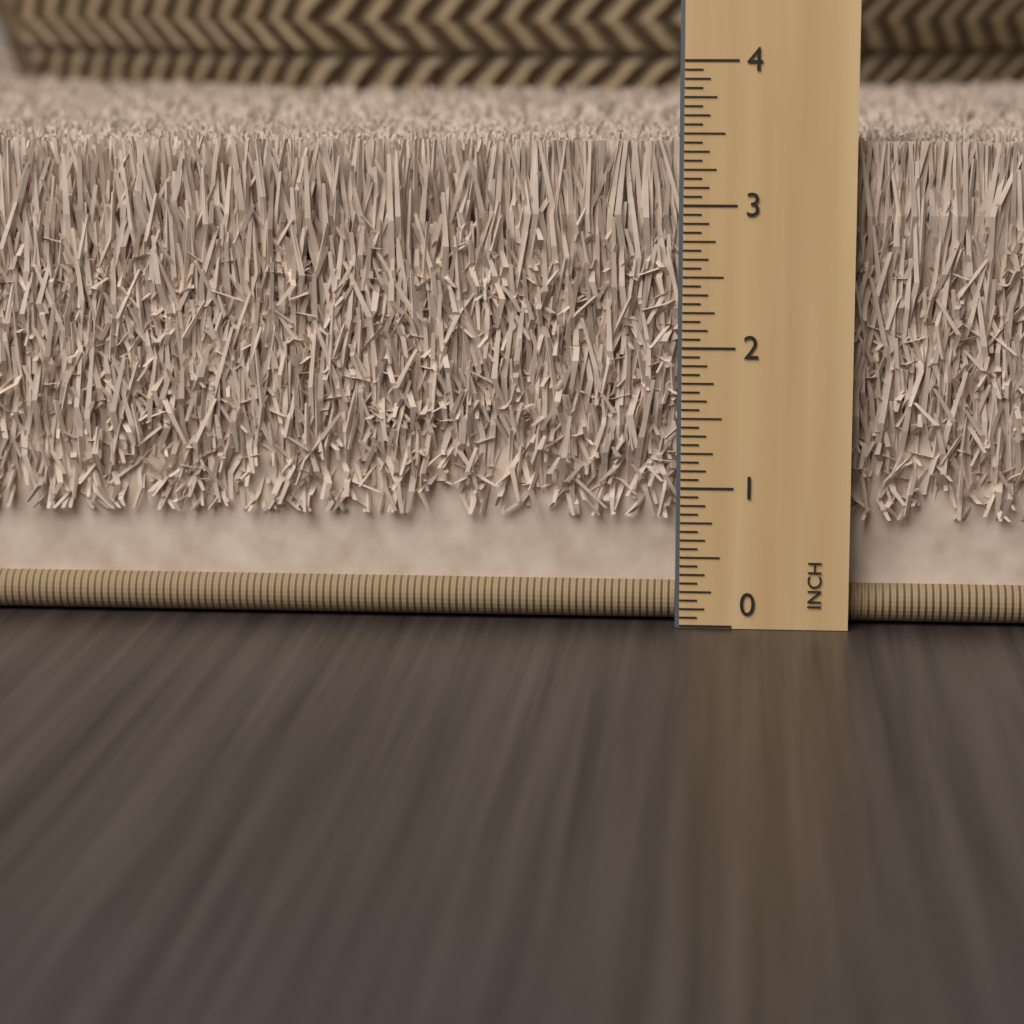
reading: 3.4375 in
